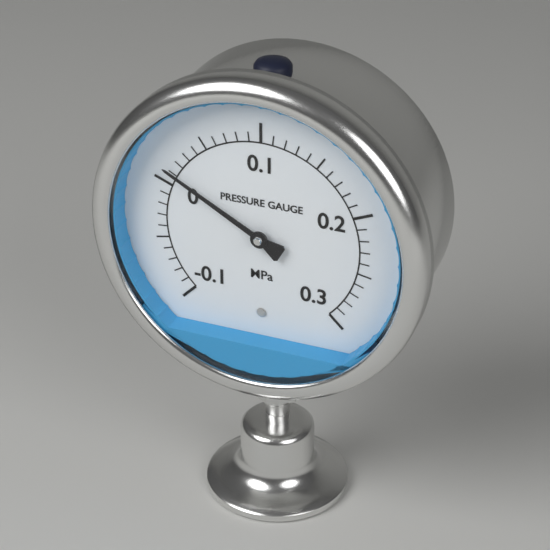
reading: 0.01 MPa
